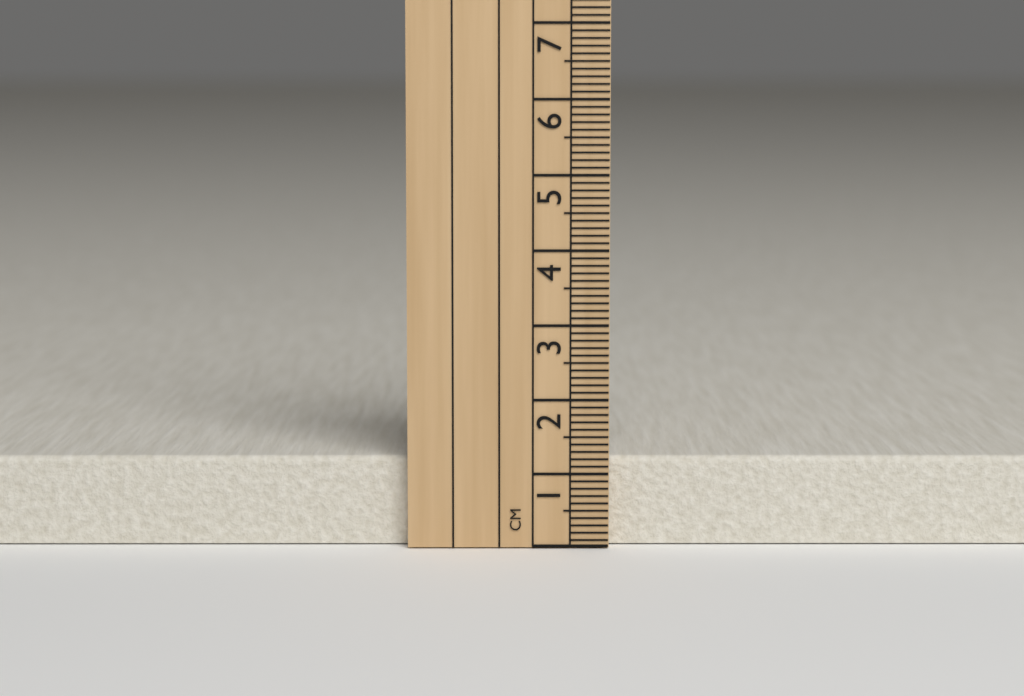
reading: 1.2 cm
